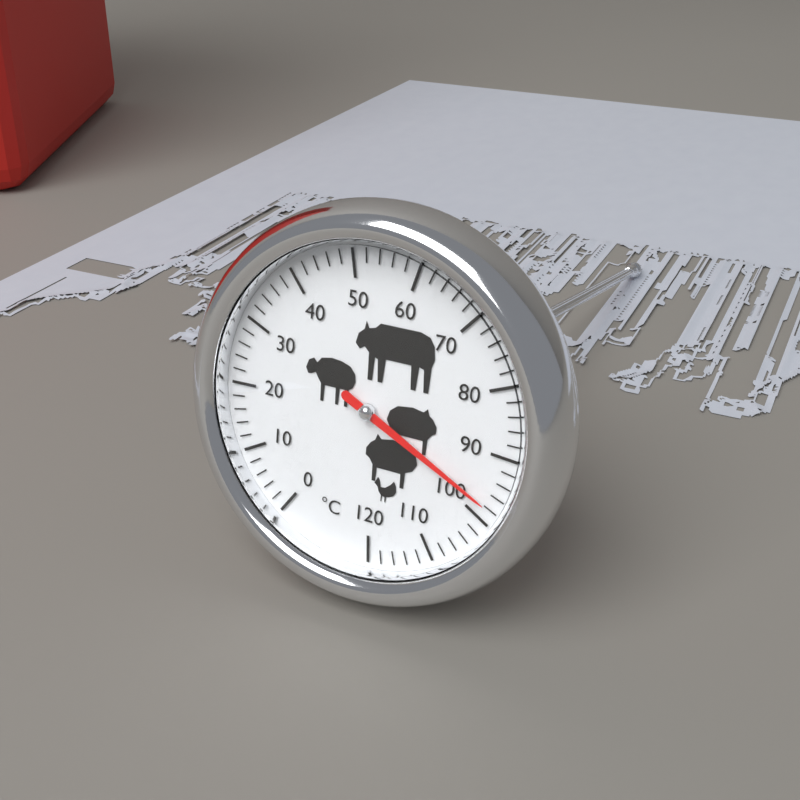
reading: 98 °C
